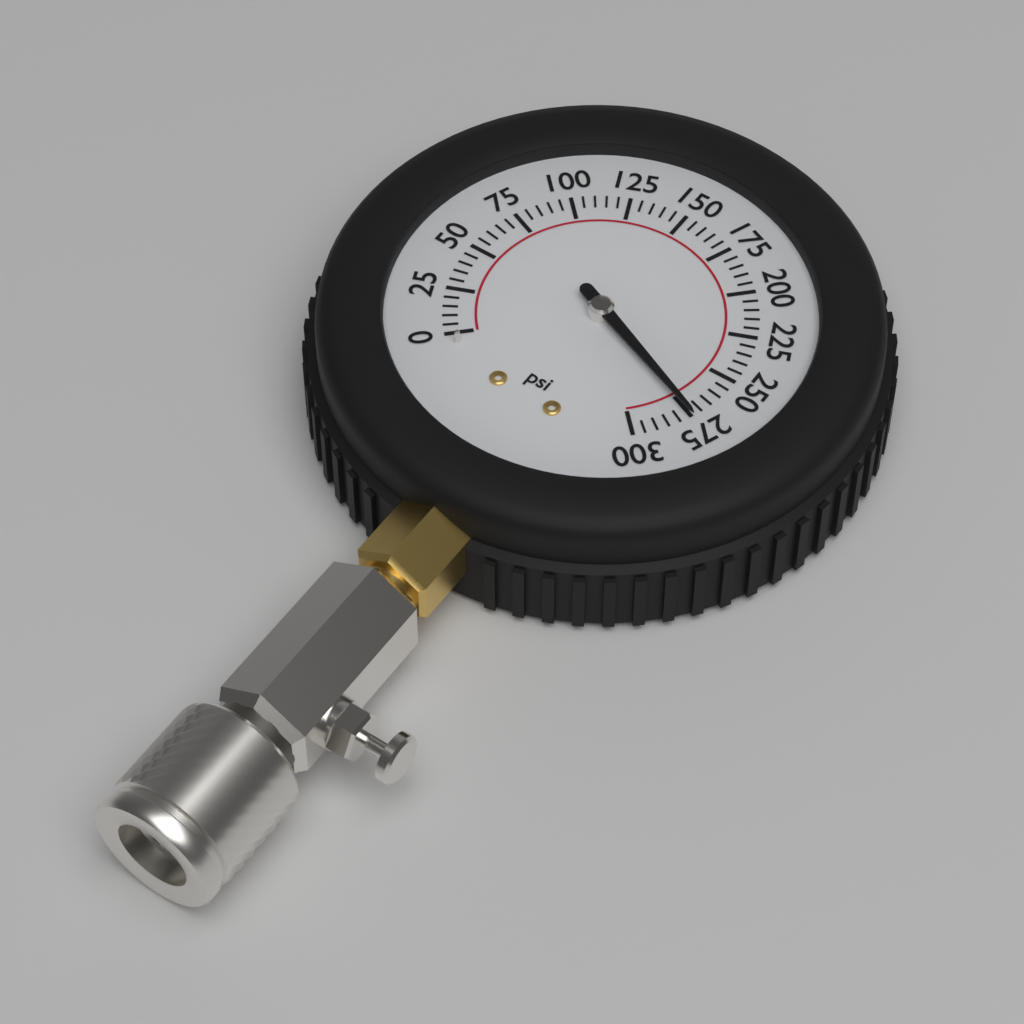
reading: 275 psi
